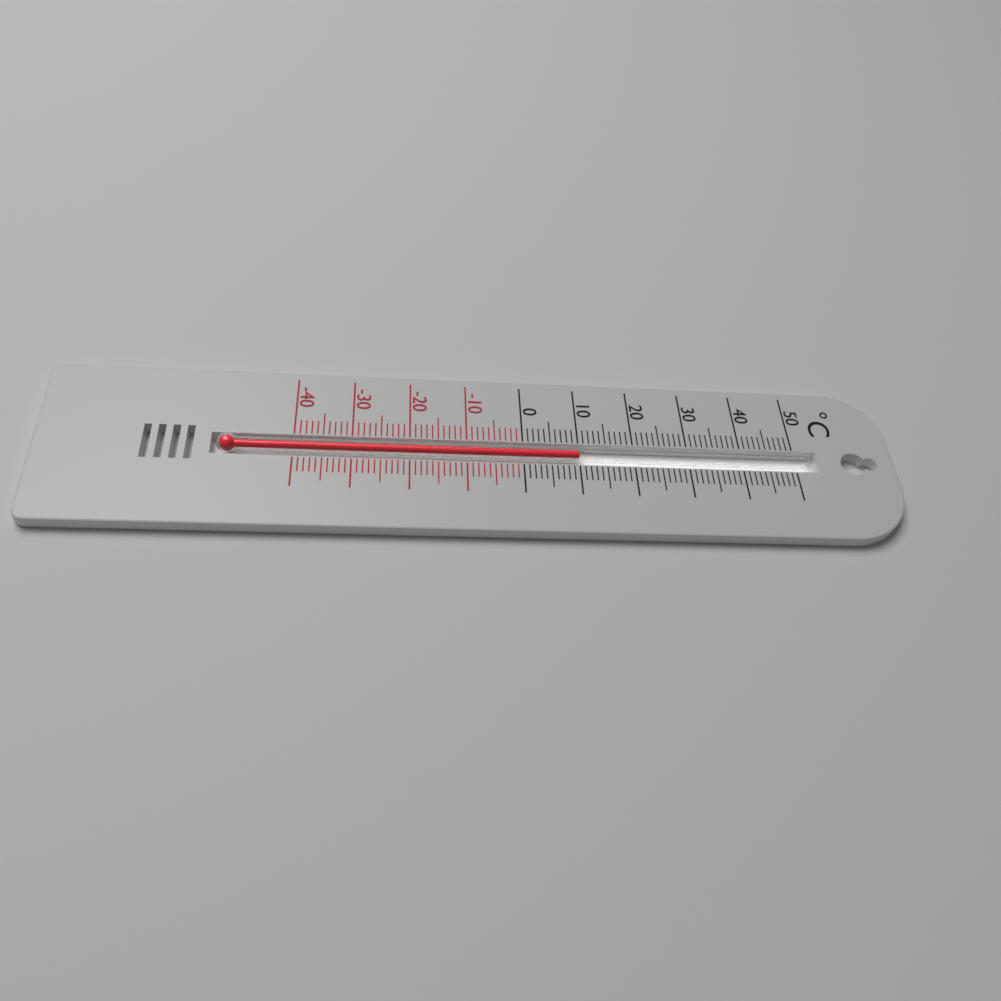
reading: 10 °C
